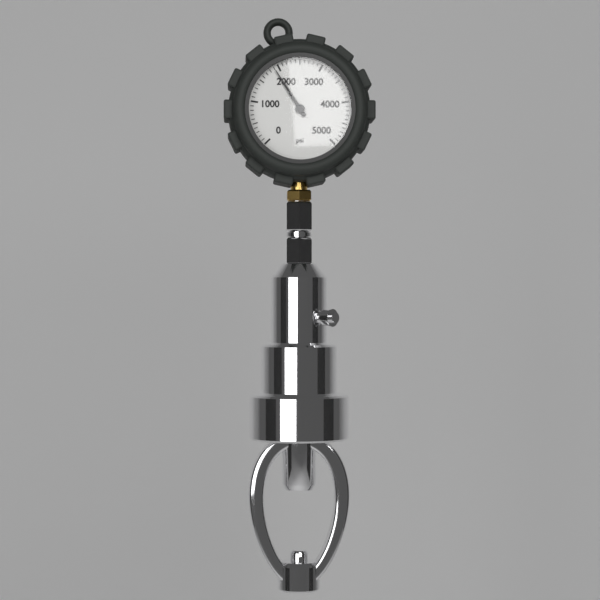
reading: 1900 psi
